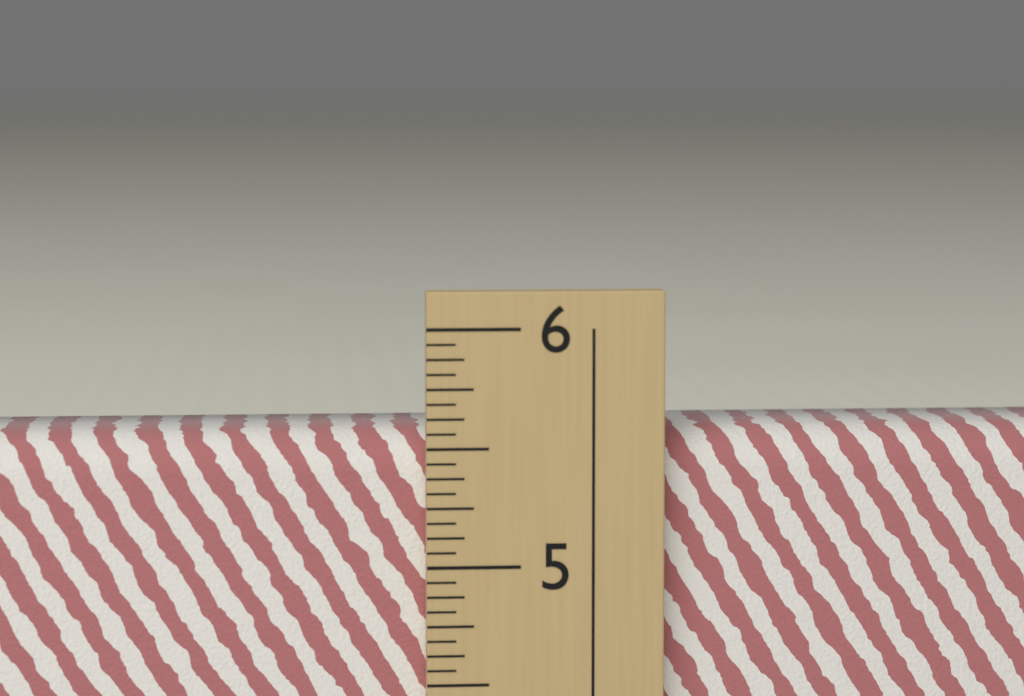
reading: 5.5625 in
